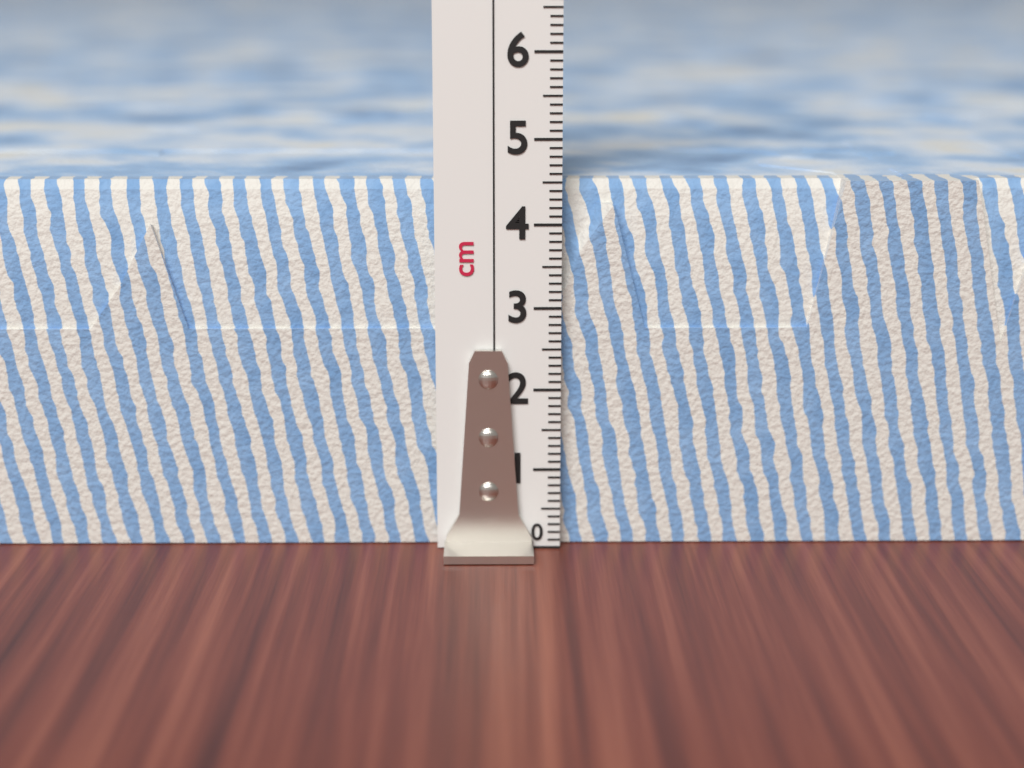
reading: 4.5 cm
